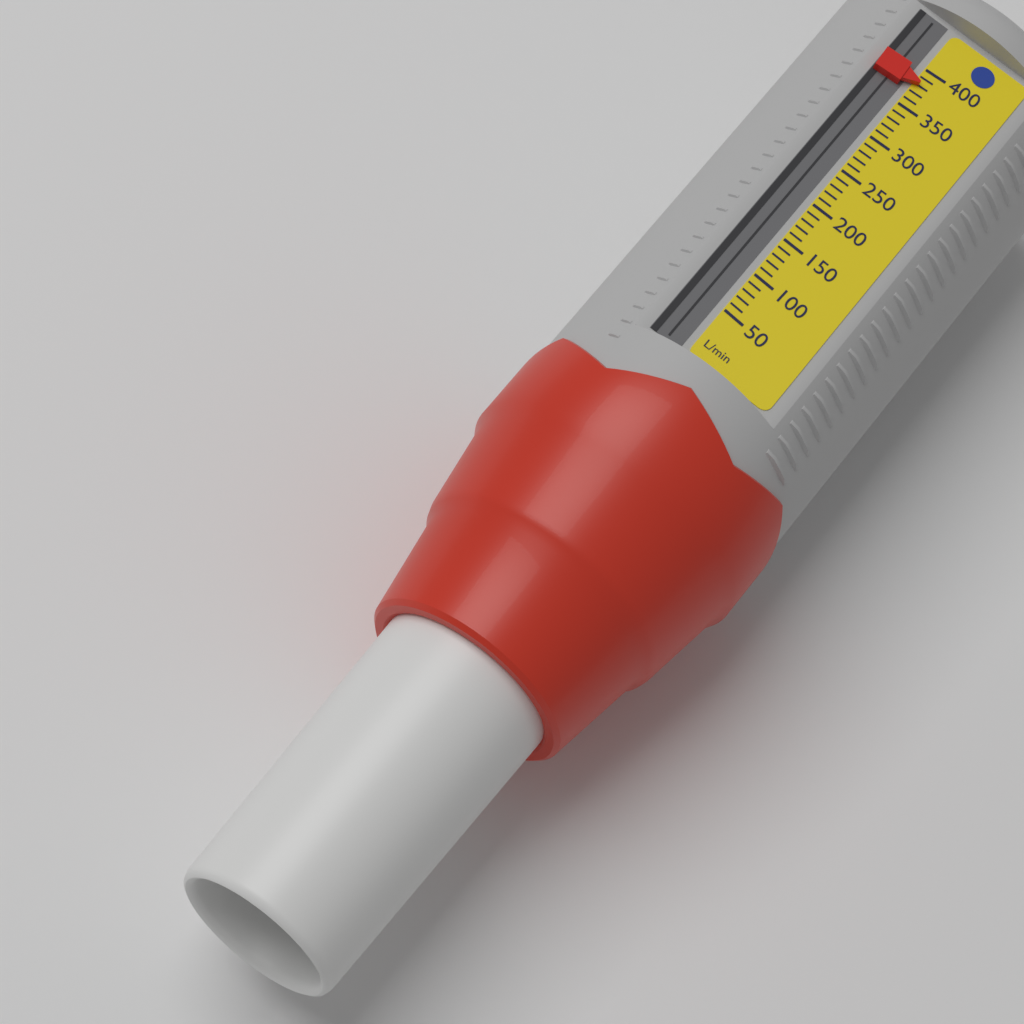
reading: 380 L/min
